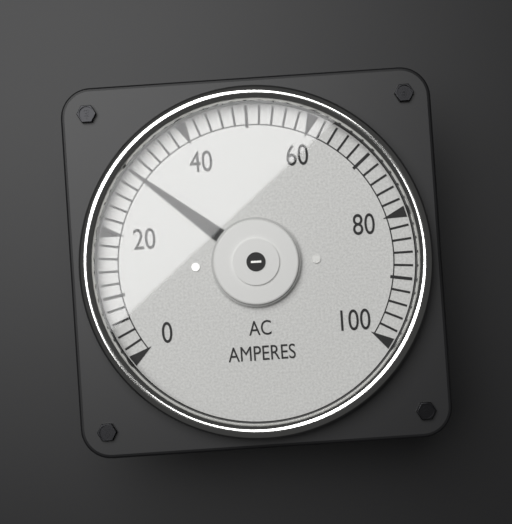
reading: 30 A
